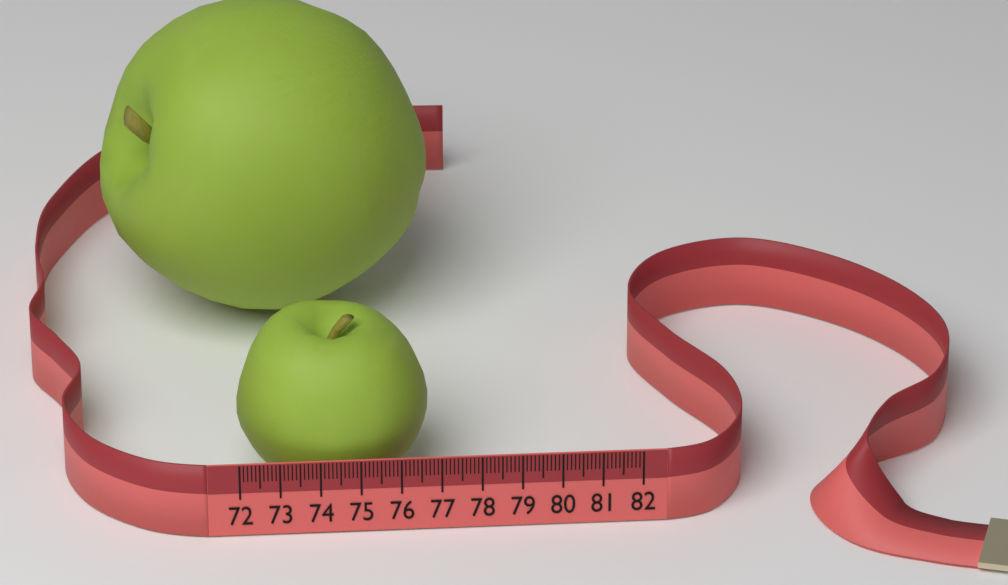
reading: 76.8 (no unit)
